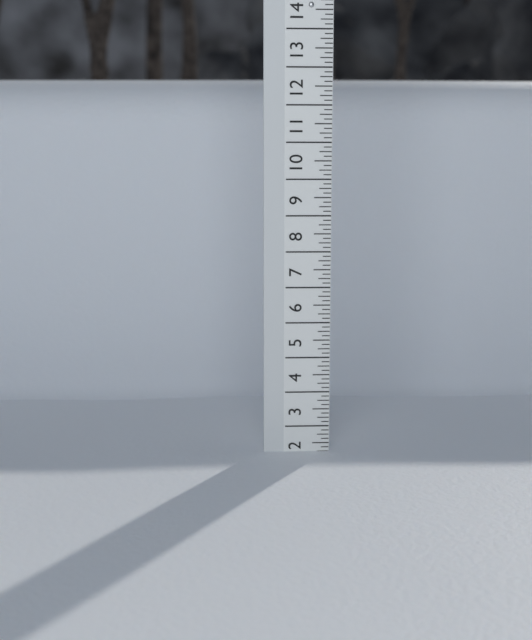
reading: 2.250 (no unit)
